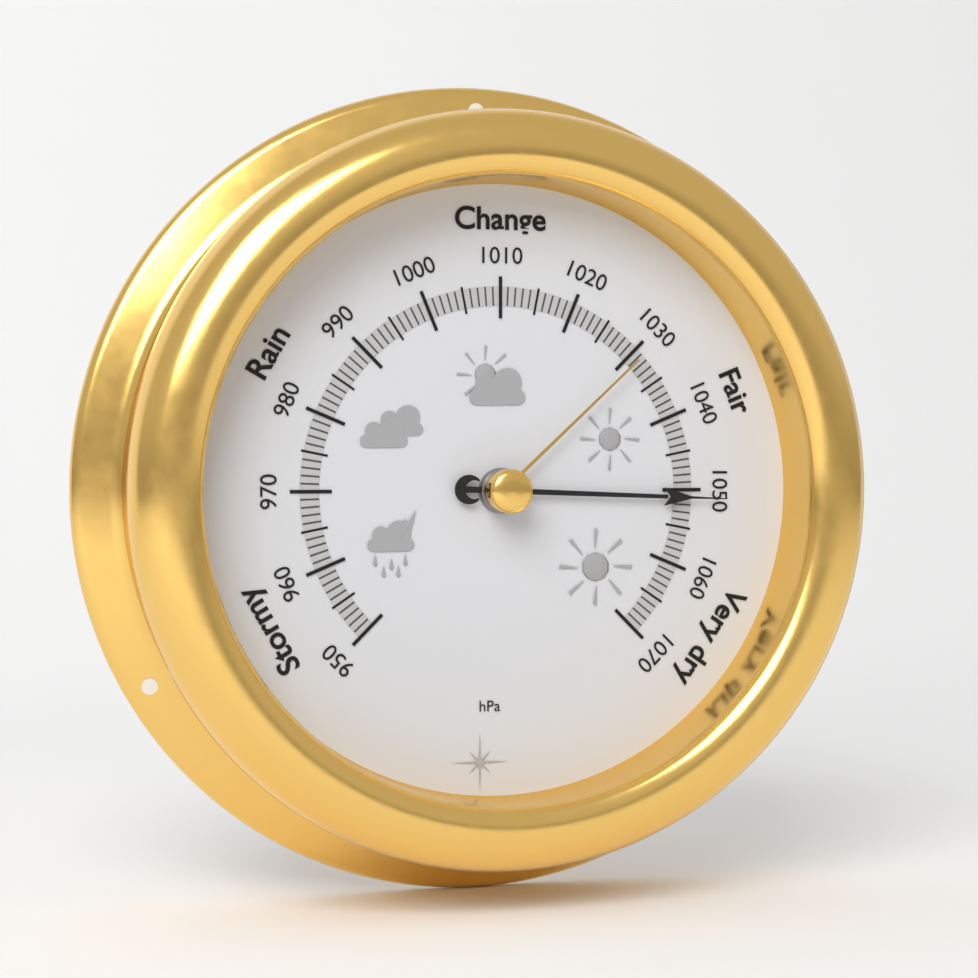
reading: 1051 hPa
